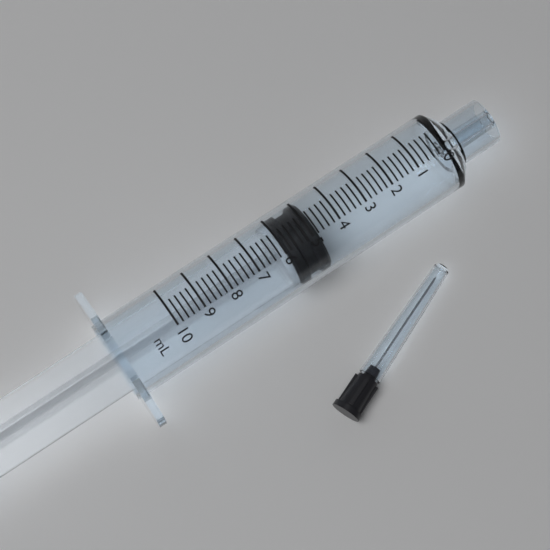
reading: 4.8 ml
